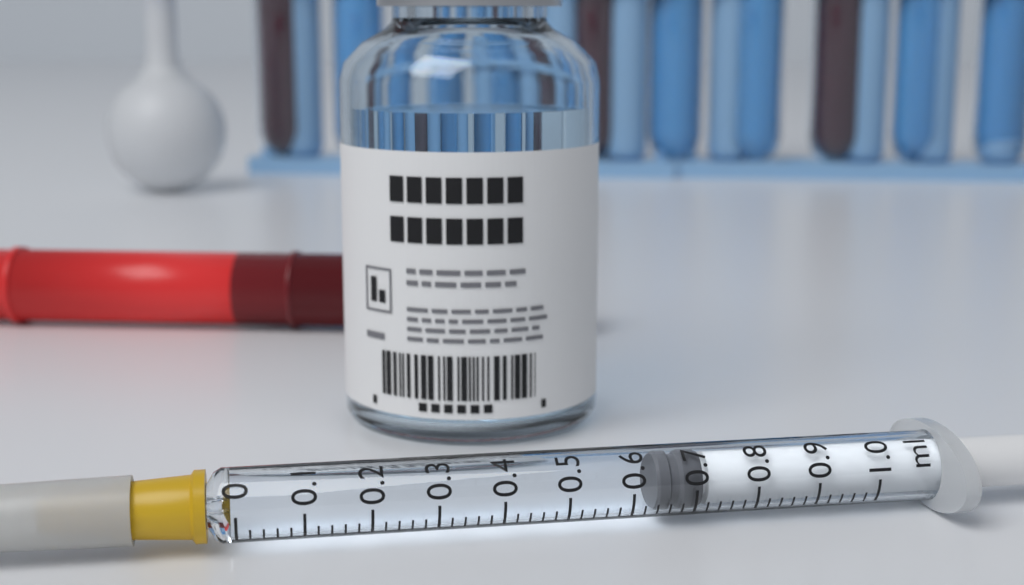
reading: 0.64 ml
